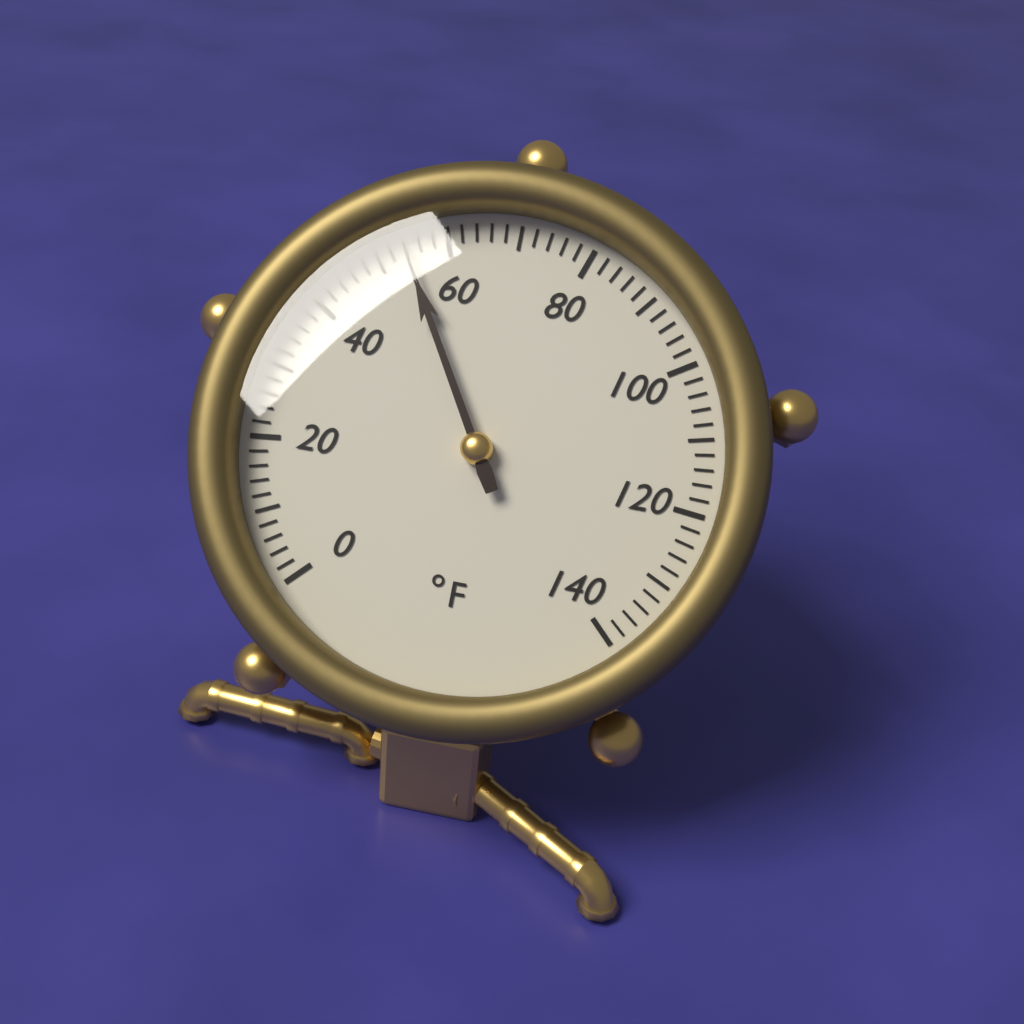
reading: 54 °F
